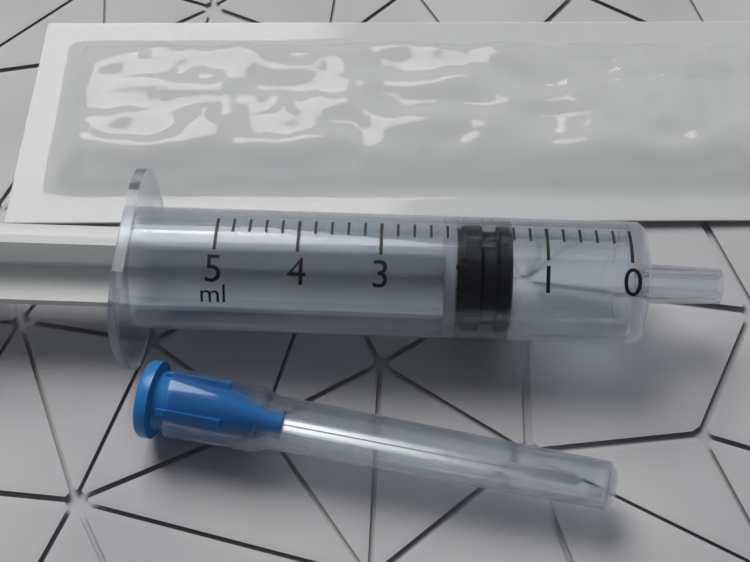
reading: 1.4 ml
